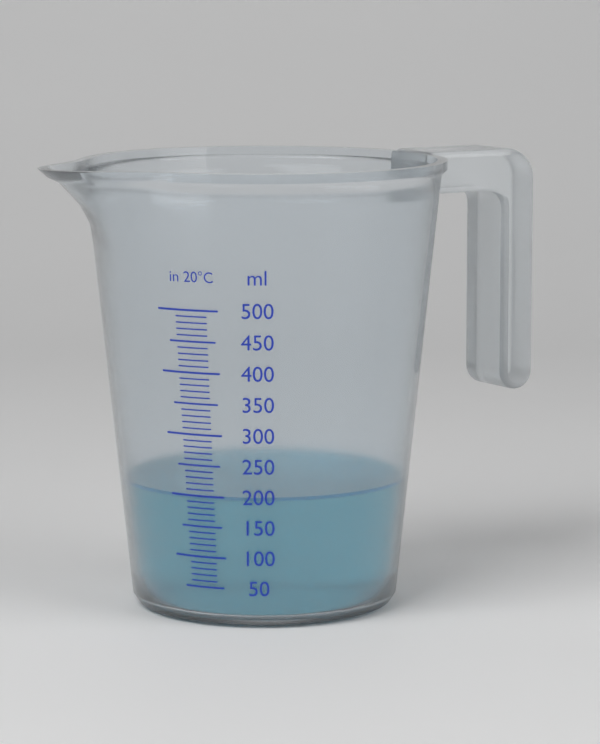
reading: 200 ml
